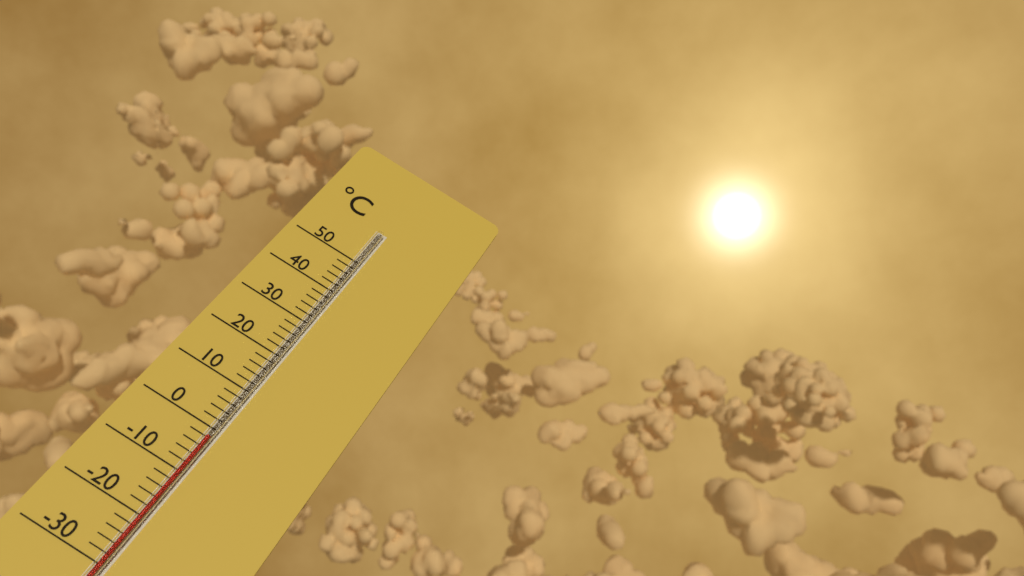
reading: -2 °C
